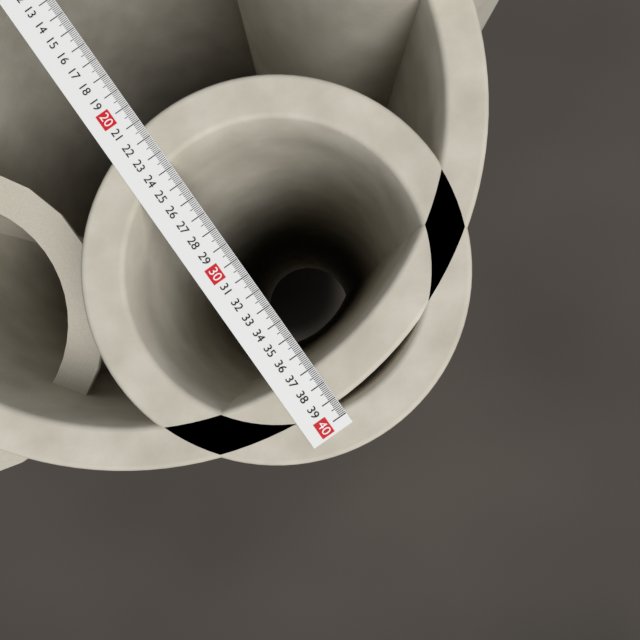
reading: 39.3 (no unit)
